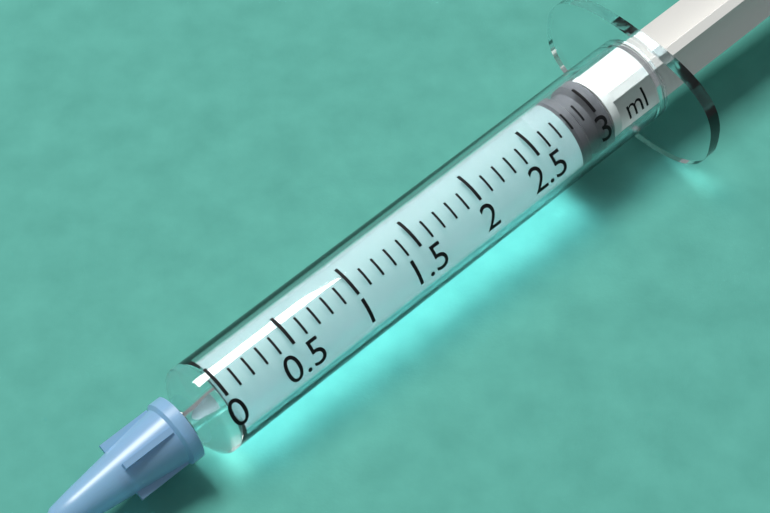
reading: 2.8 ml
